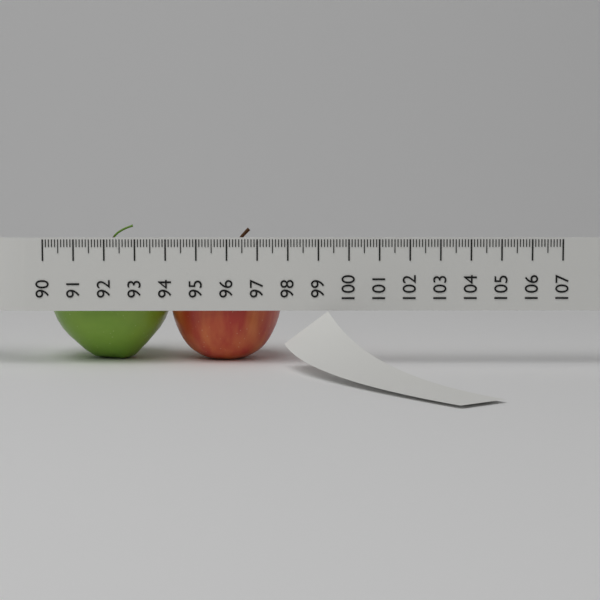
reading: 97.8 (no unit)
